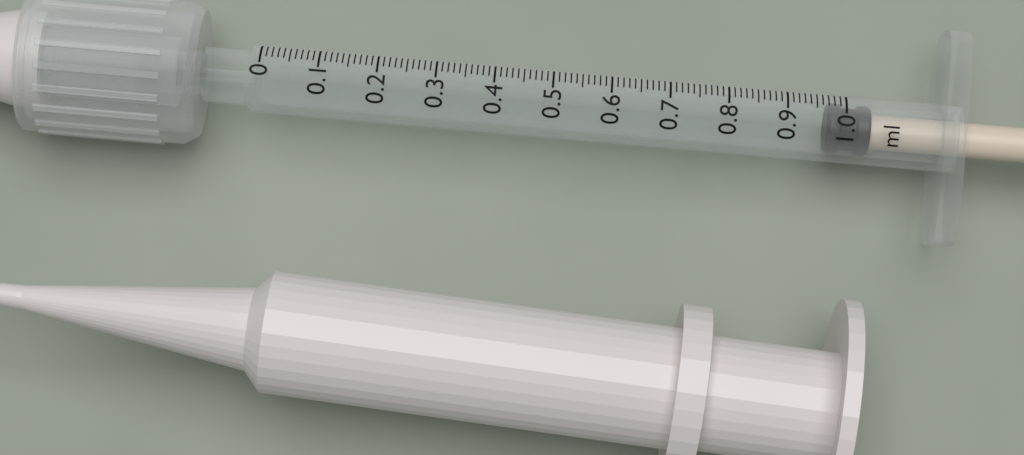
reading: 0.97 ml
